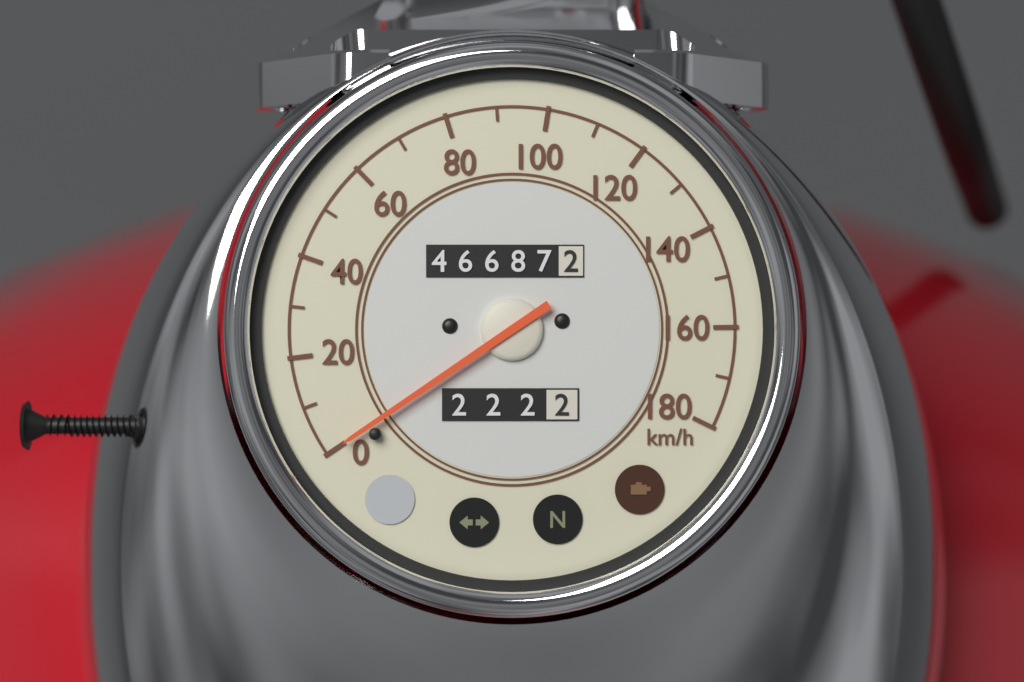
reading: 0 km/h
